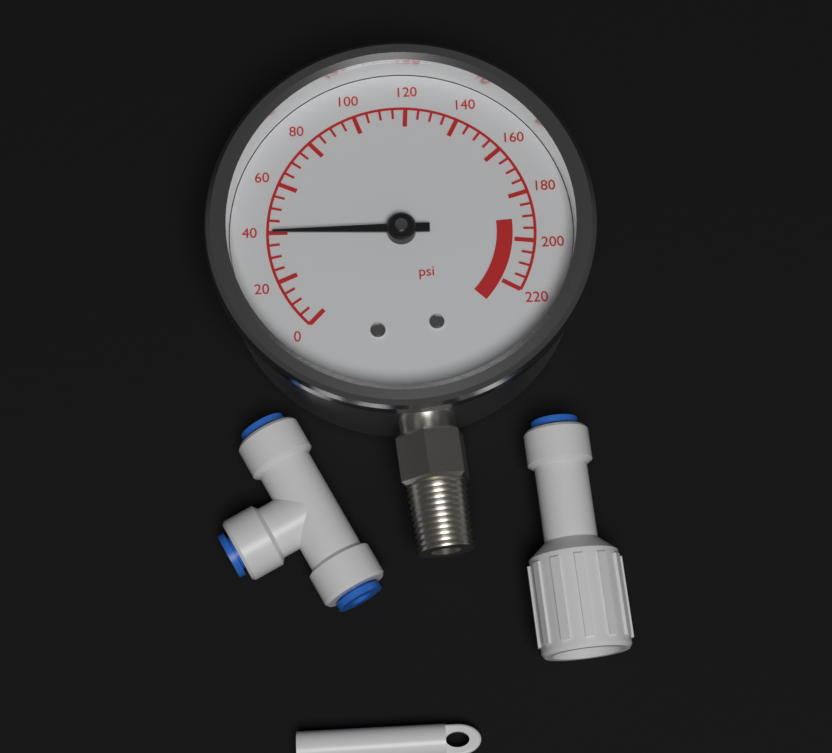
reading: 40 psi
